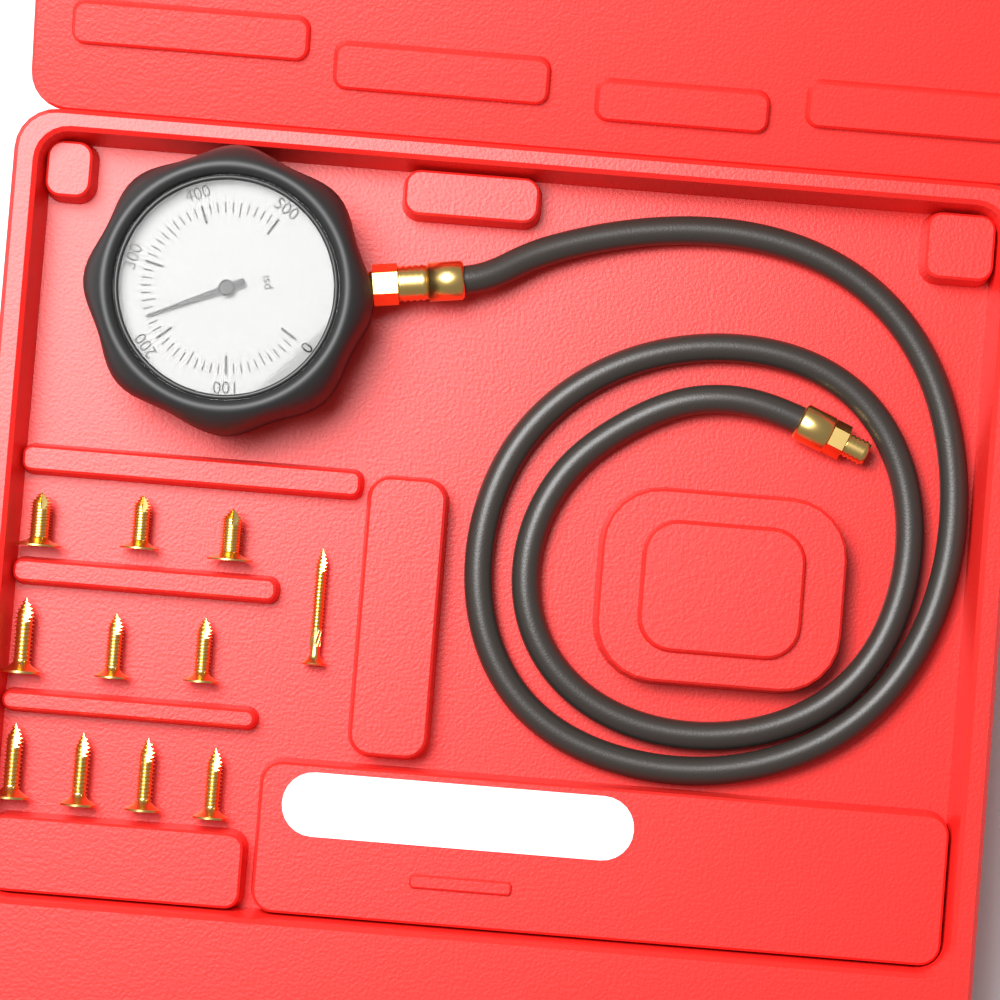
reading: 230 psi
